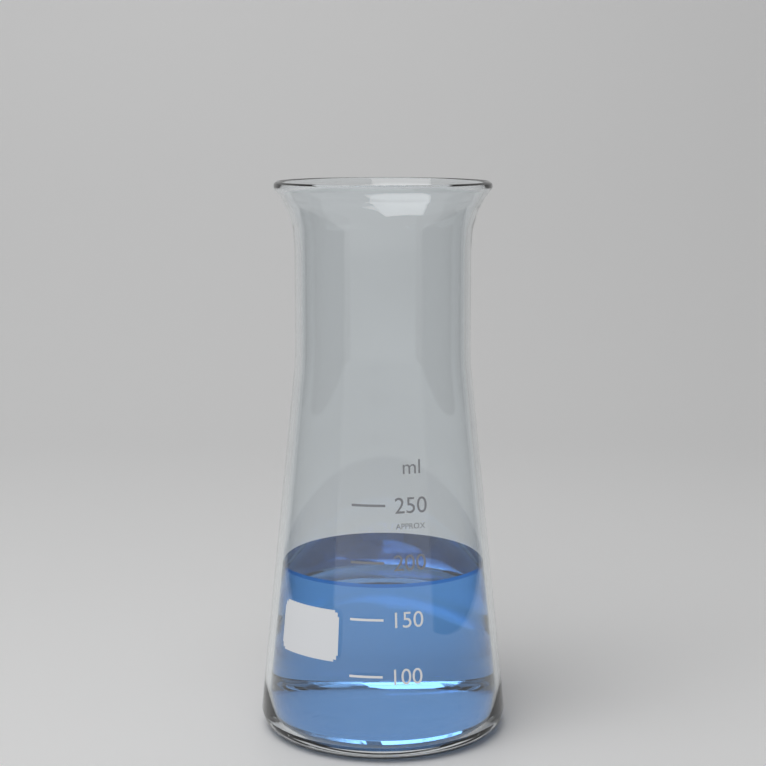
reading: 180 ml
